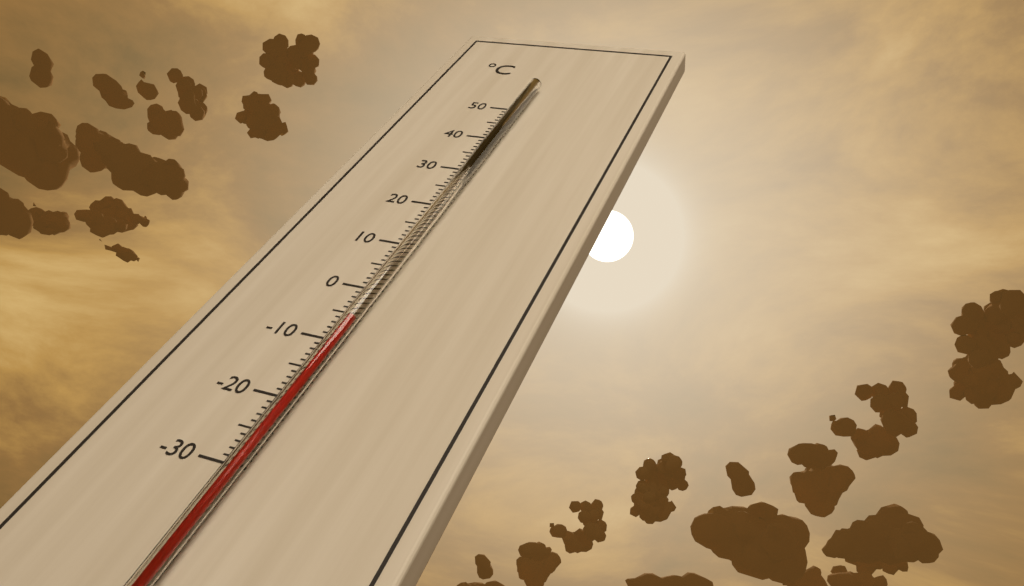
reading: -7 °C
